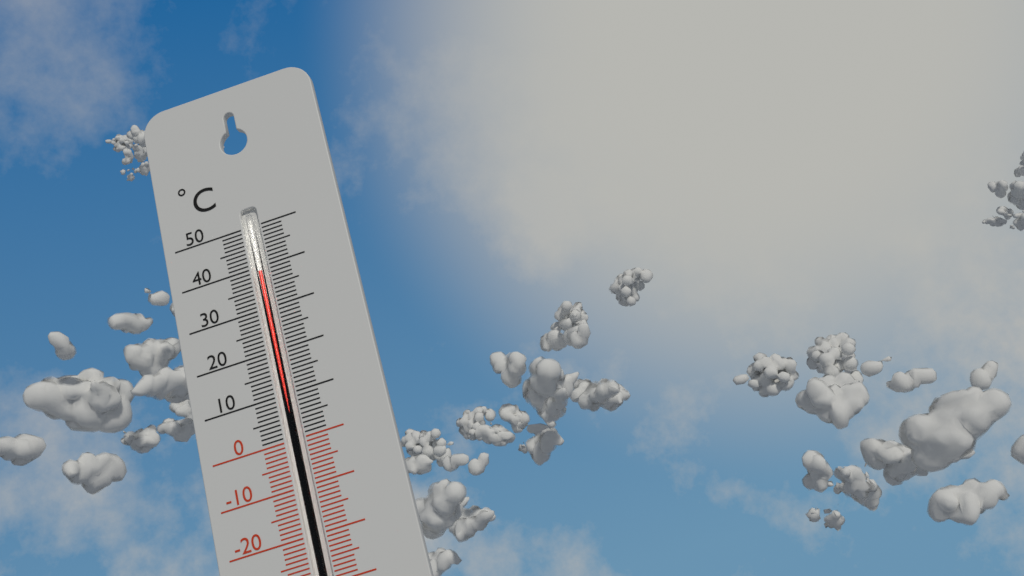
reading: 39 °C
